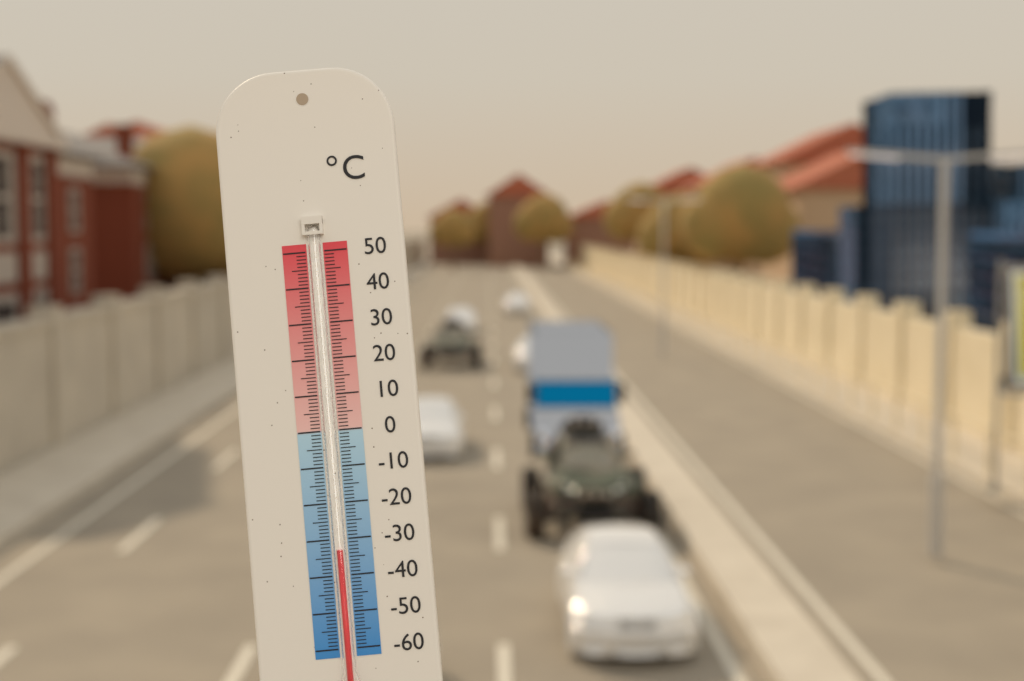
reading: -33 °C
